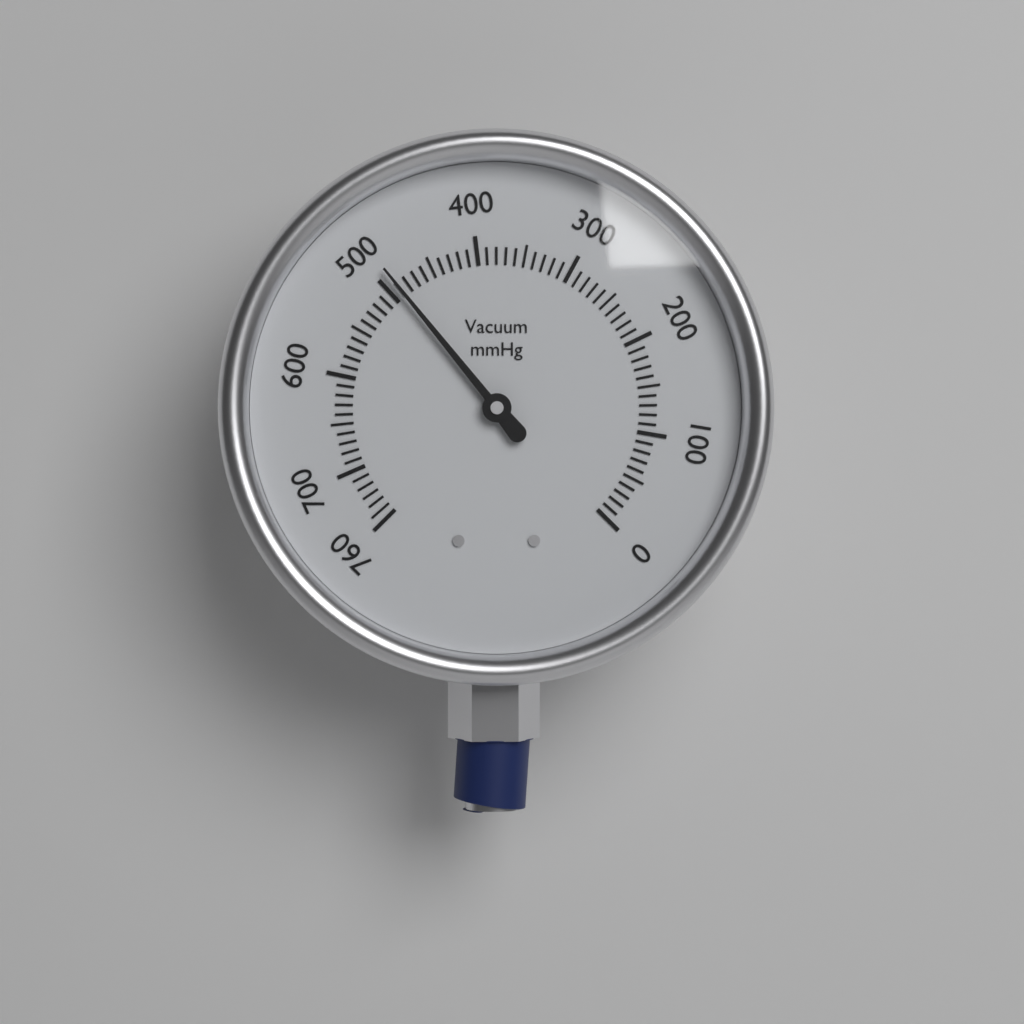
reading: 490 mmHg
